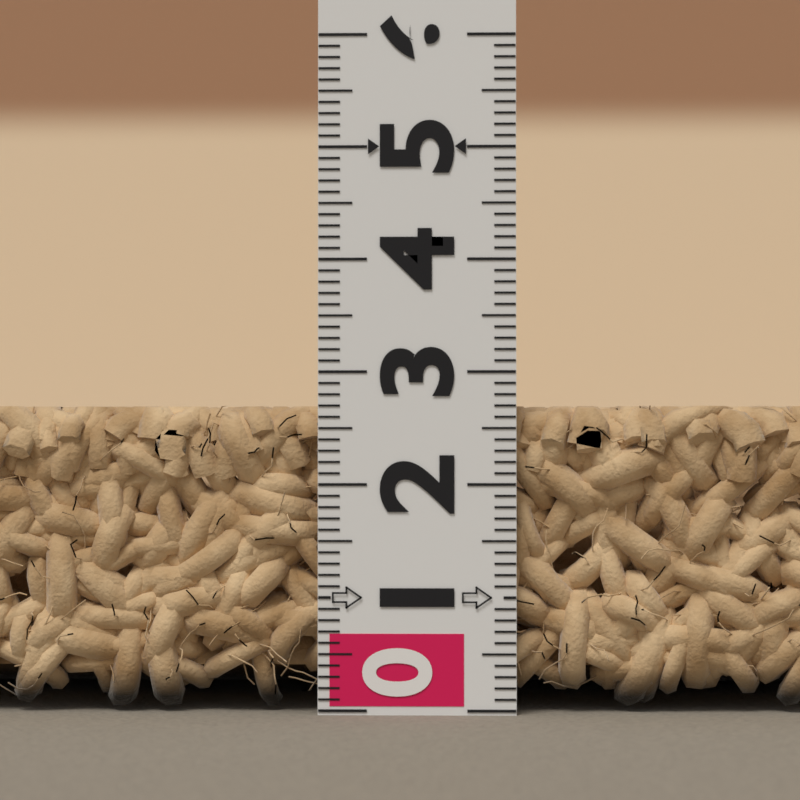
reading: 2.7 (no unit)
